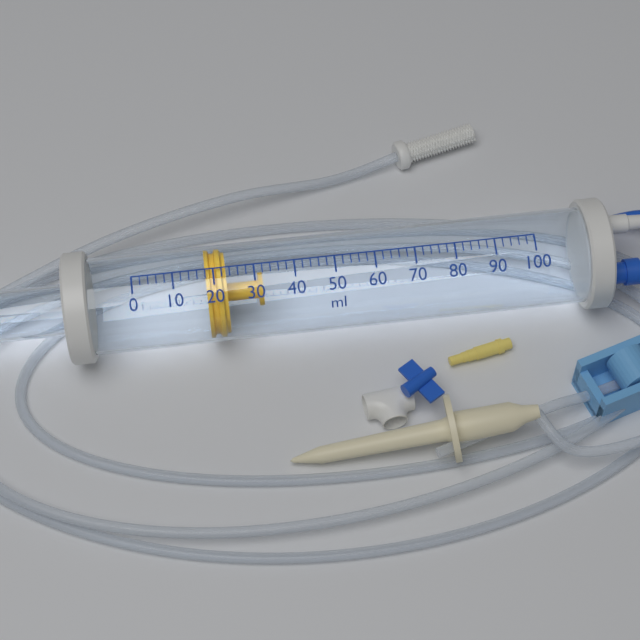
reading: 18 ml
